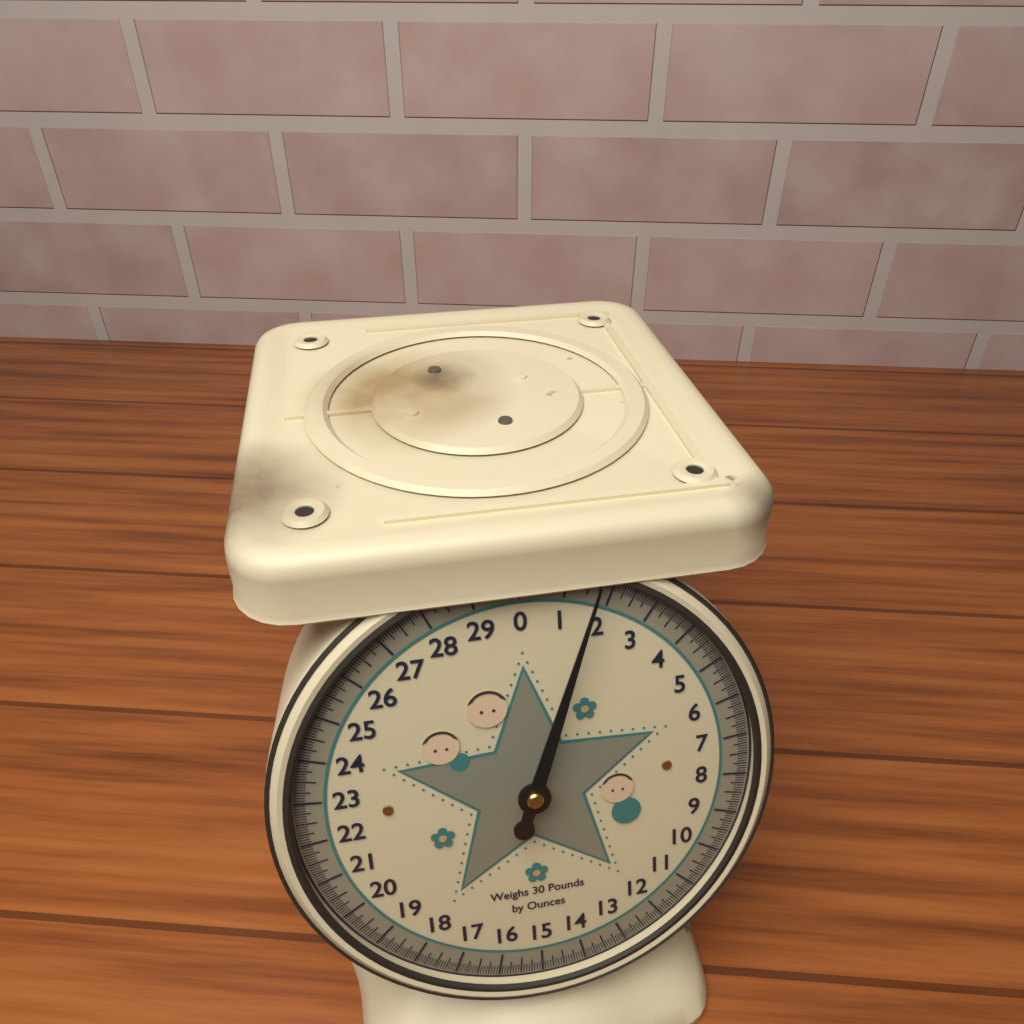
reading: 1.6250 lb
